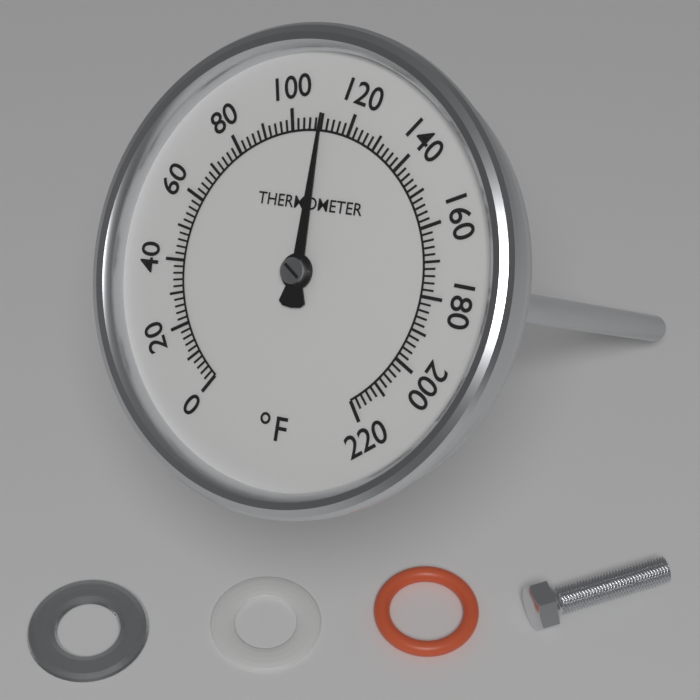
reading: 110 °F
